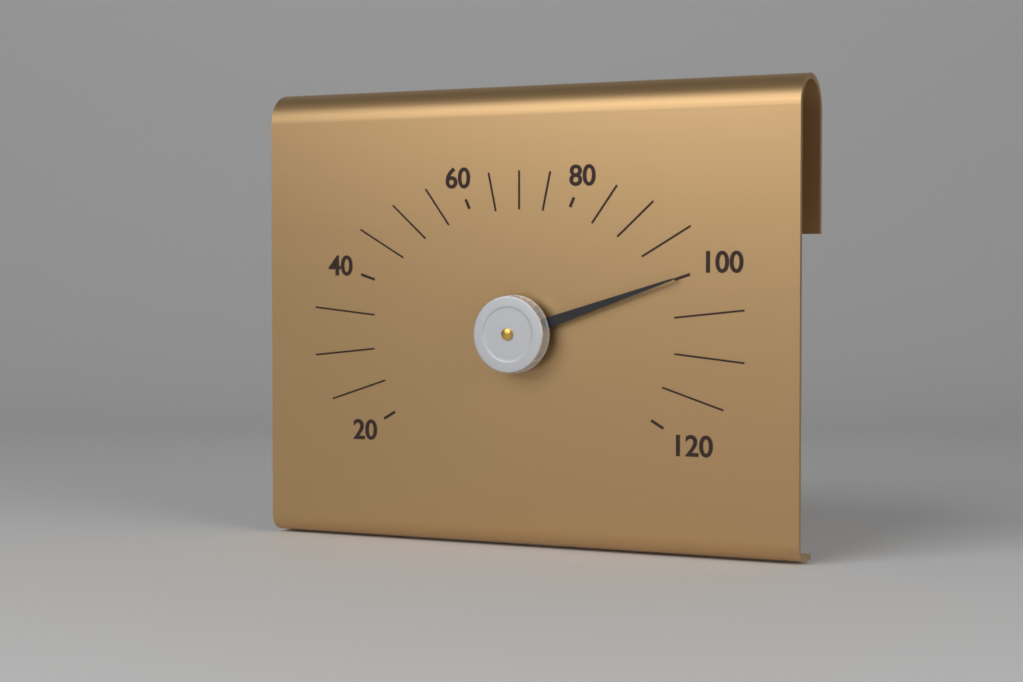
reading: 100 (no unit)
